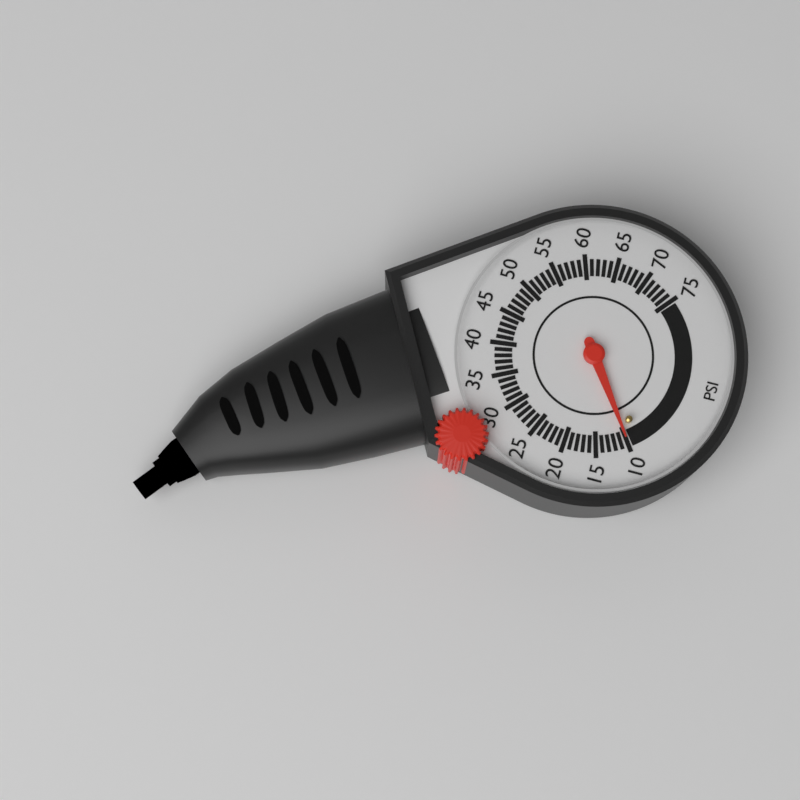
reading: 10 psi
